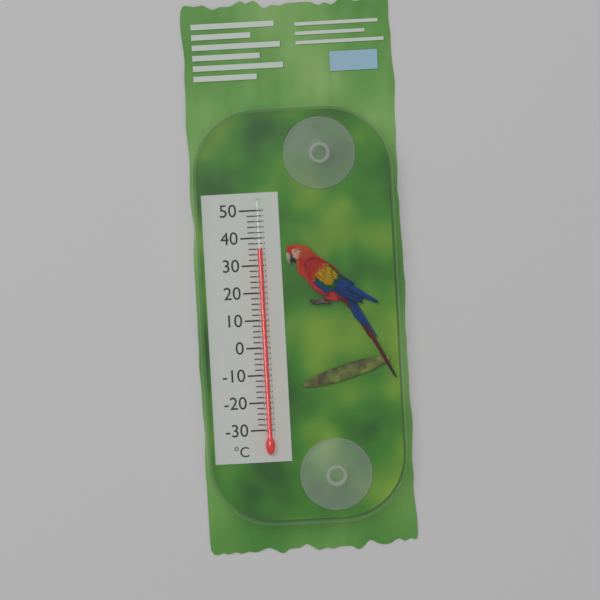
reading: 36 °C
